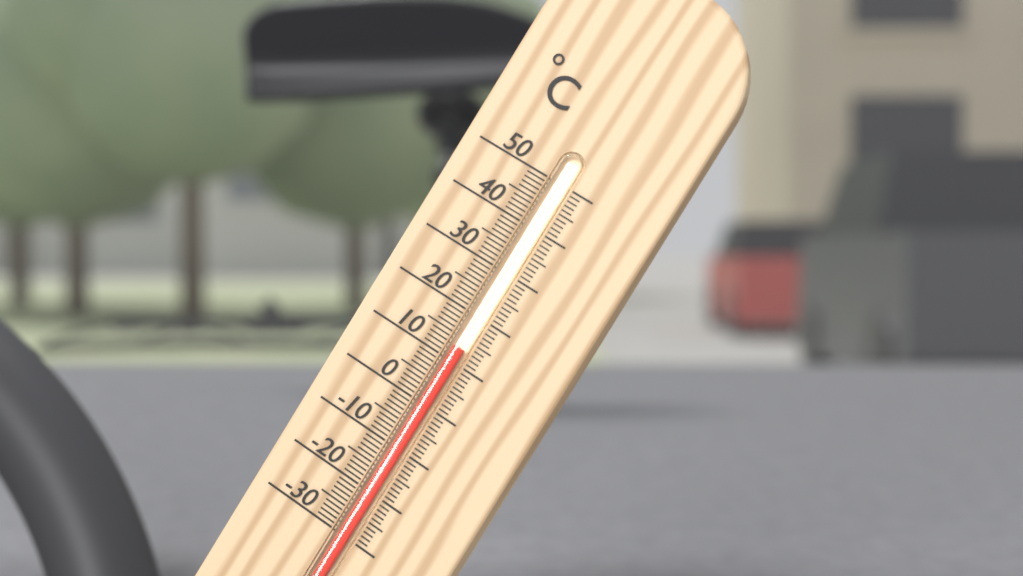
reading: 13 °C
